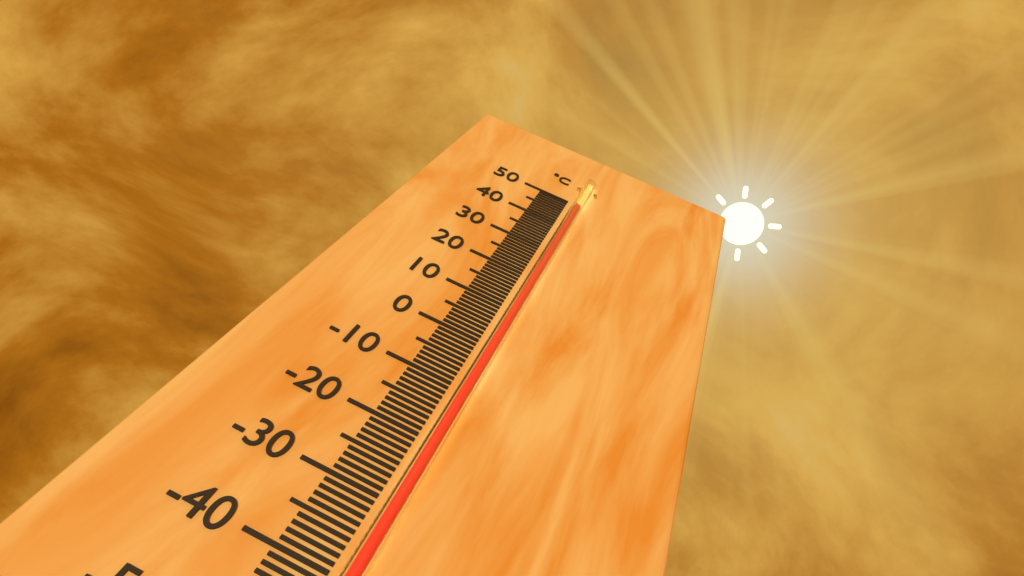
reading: 47 °C
